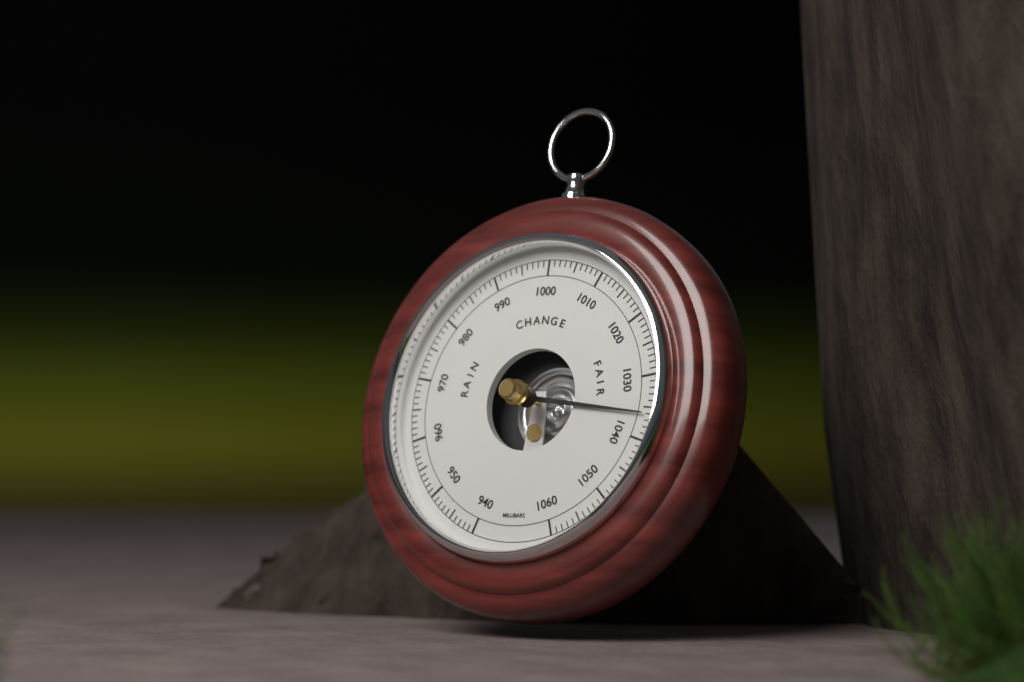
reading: 1036 mbar
